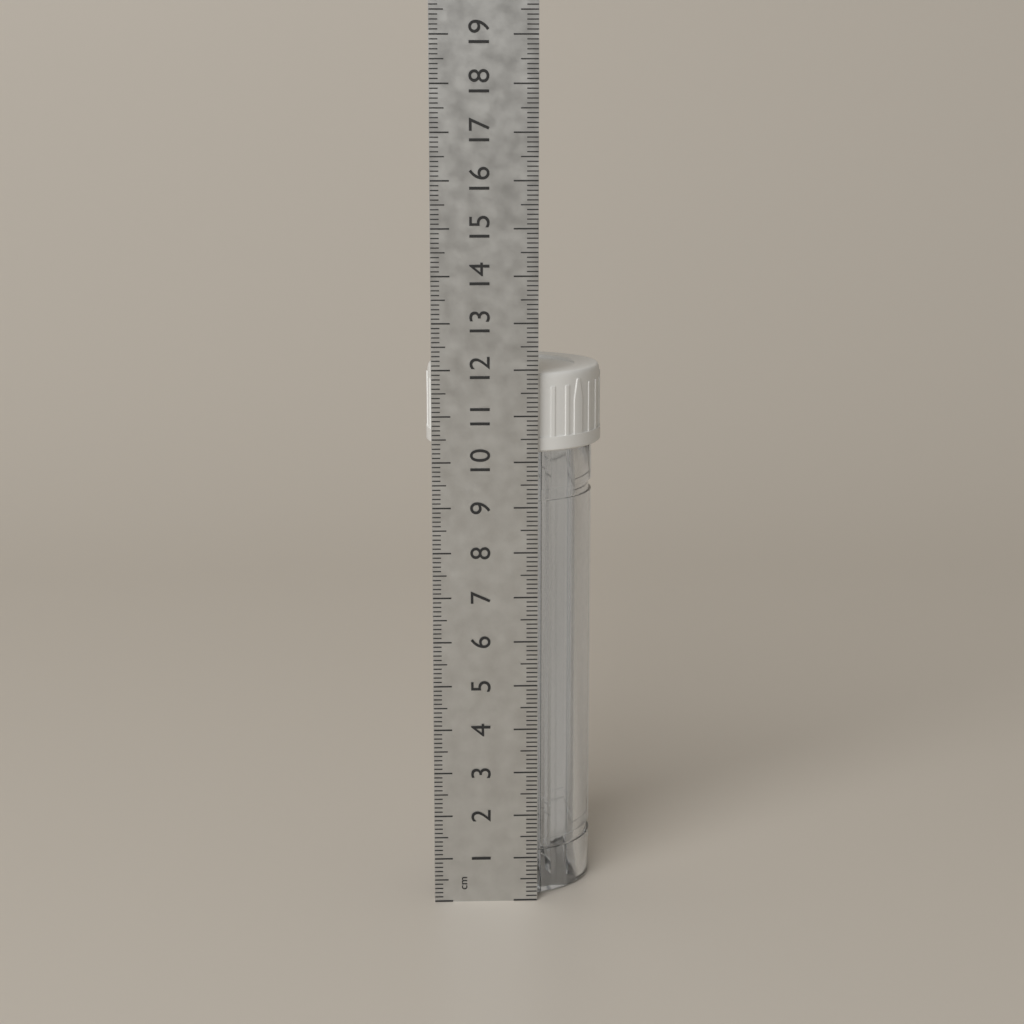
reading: 11.9 cm
